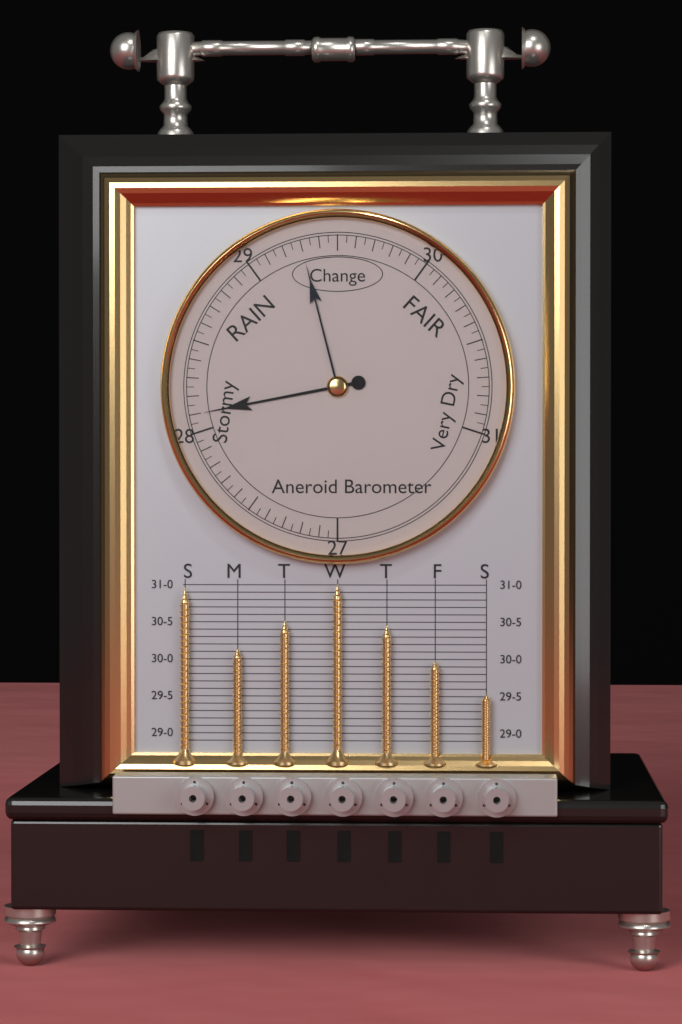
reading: 28.10 (no unit)
